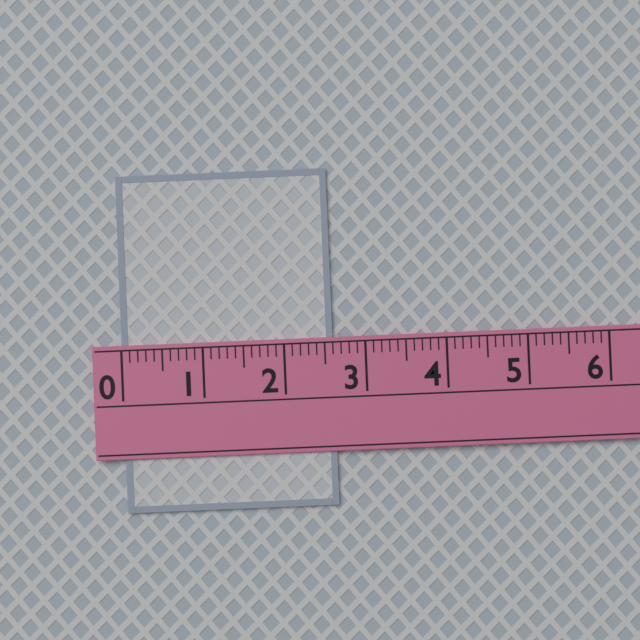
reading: 2.6 (no unit)
